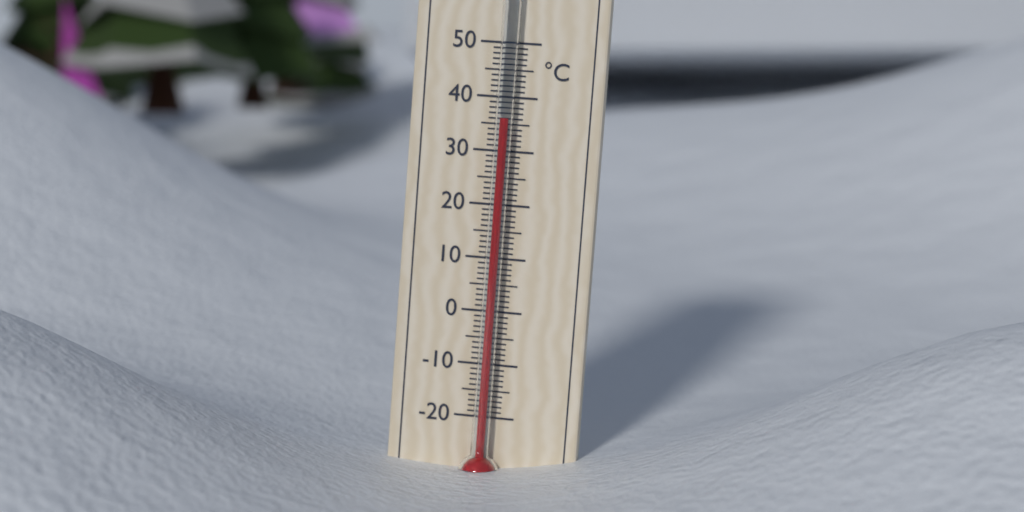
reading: 36 °C
